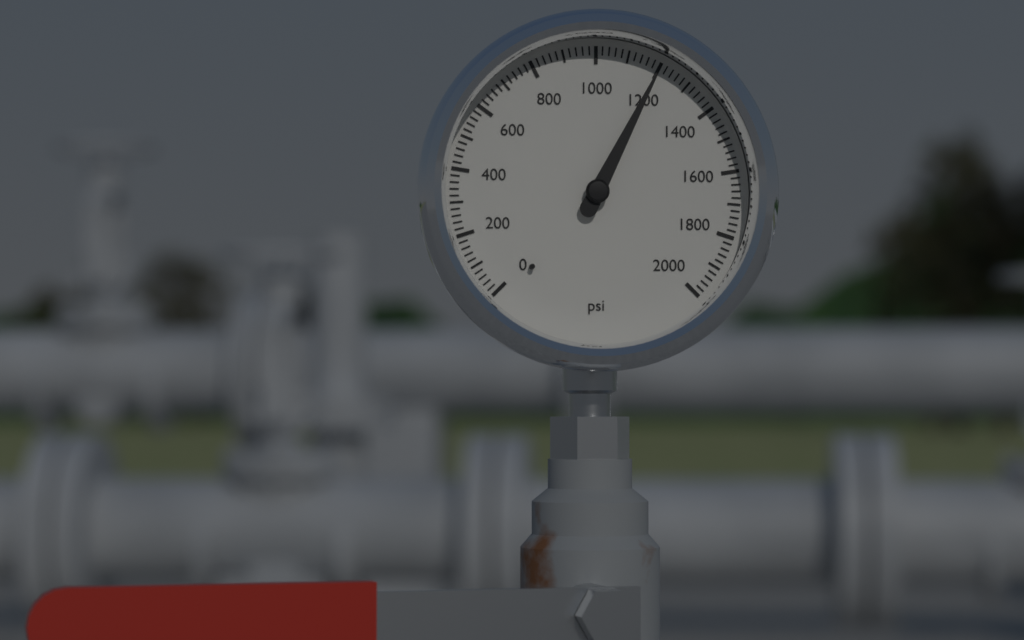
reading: 1200 psi
